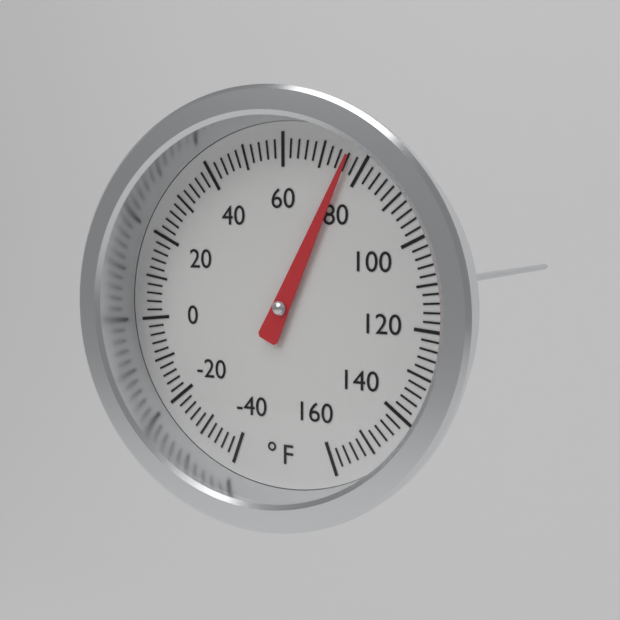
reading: 76 °F
